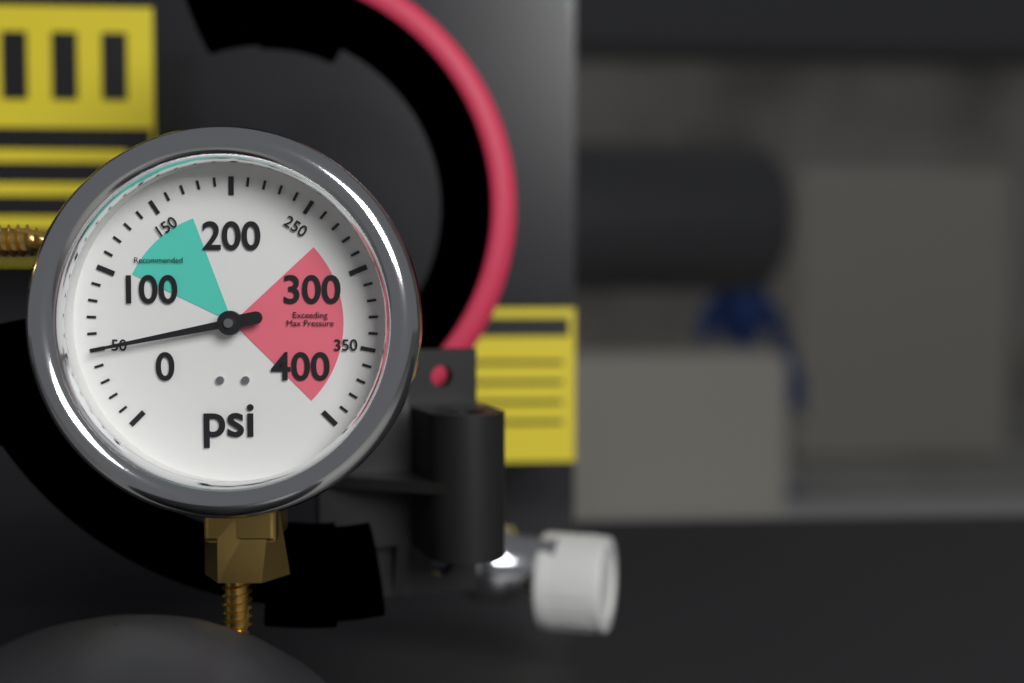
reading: 50 psi
